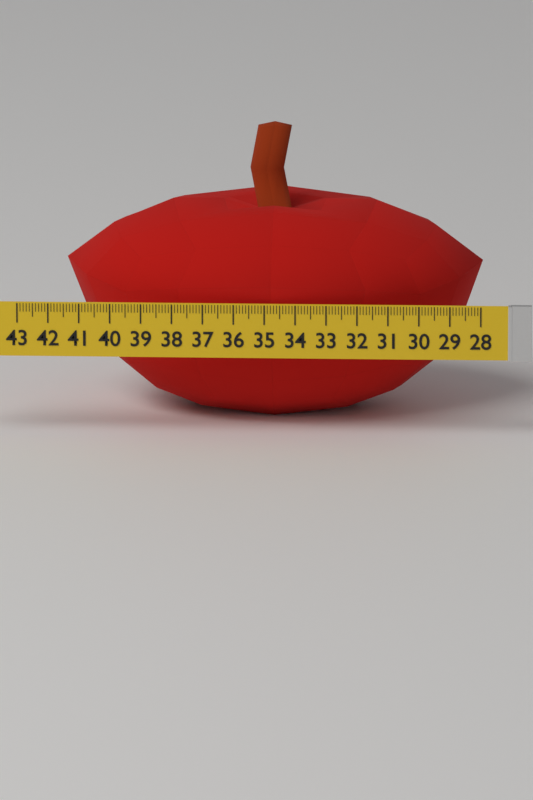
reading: 41.6 (no unit)
